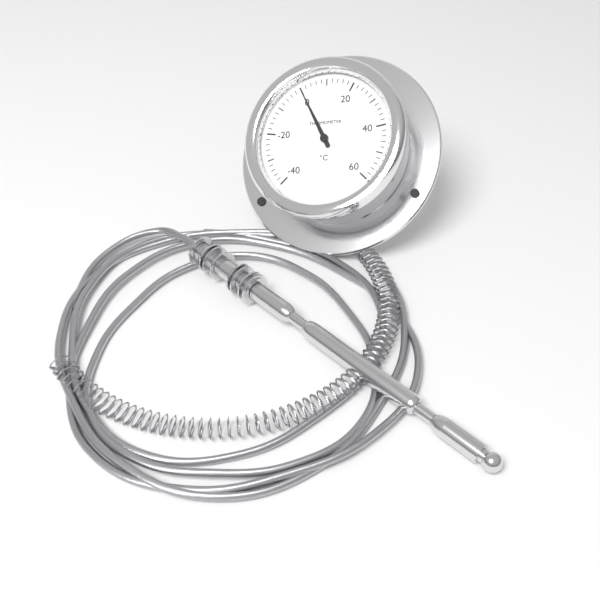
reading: 0 °C
